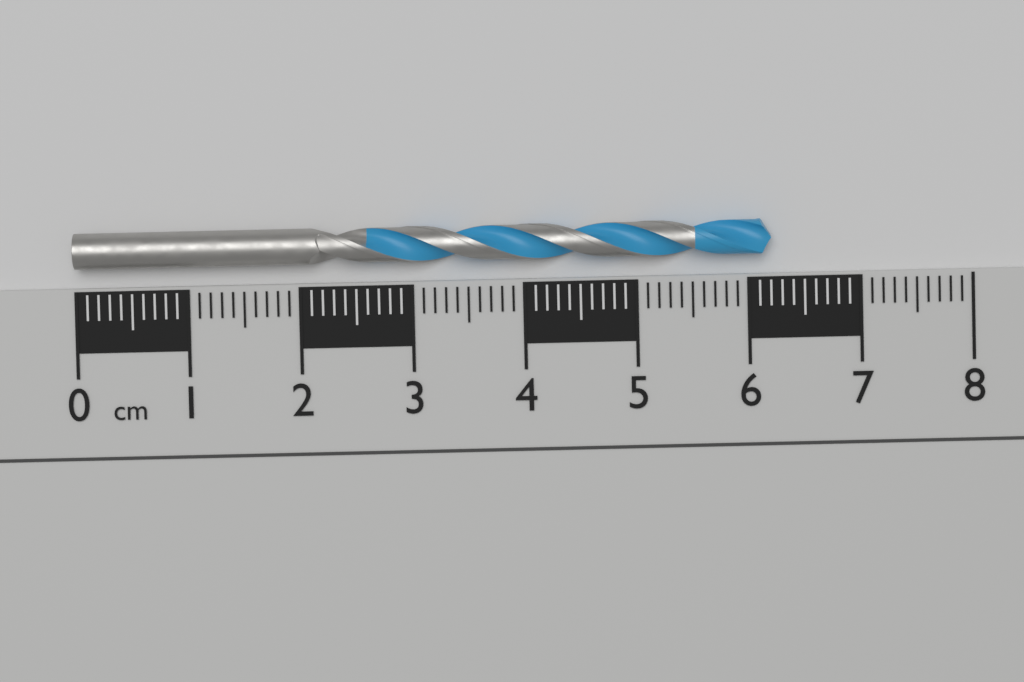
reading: 6.2 cm
